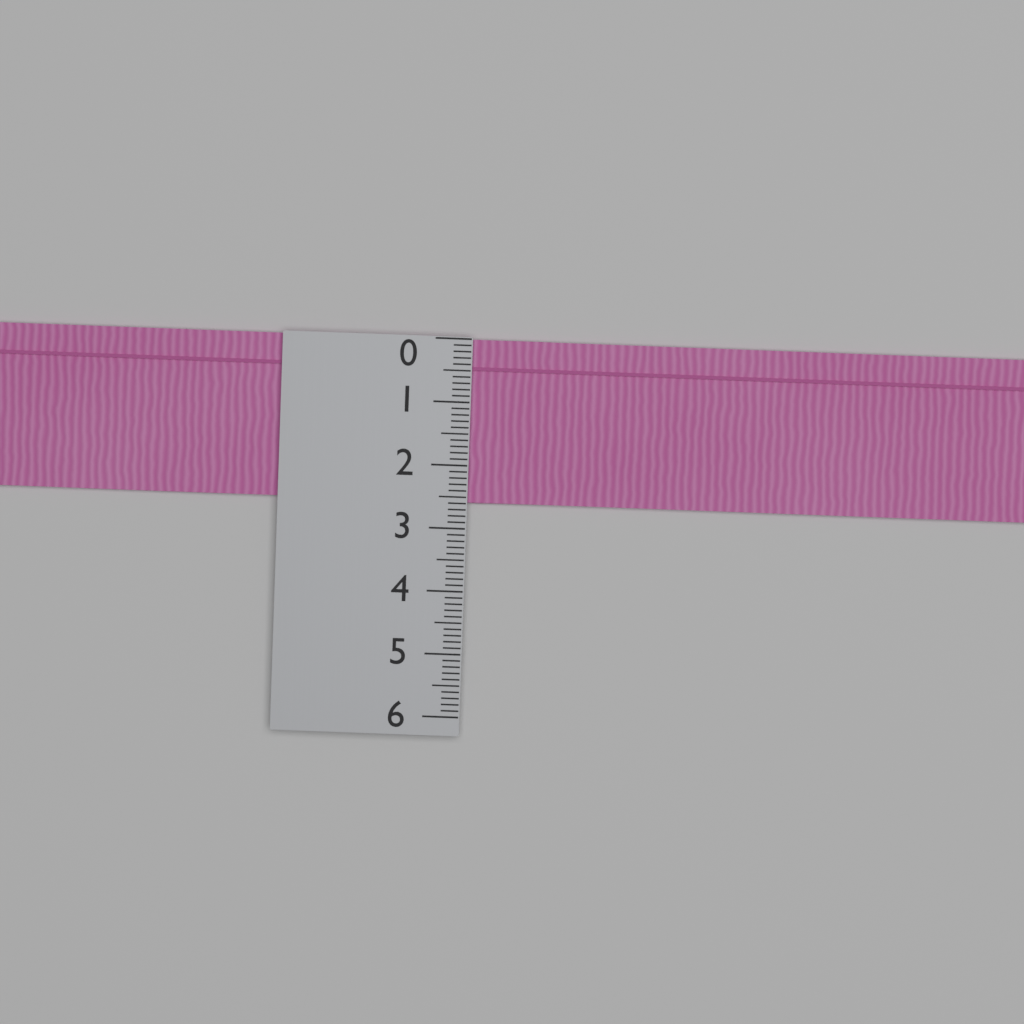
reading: 2.6 (no unit)
